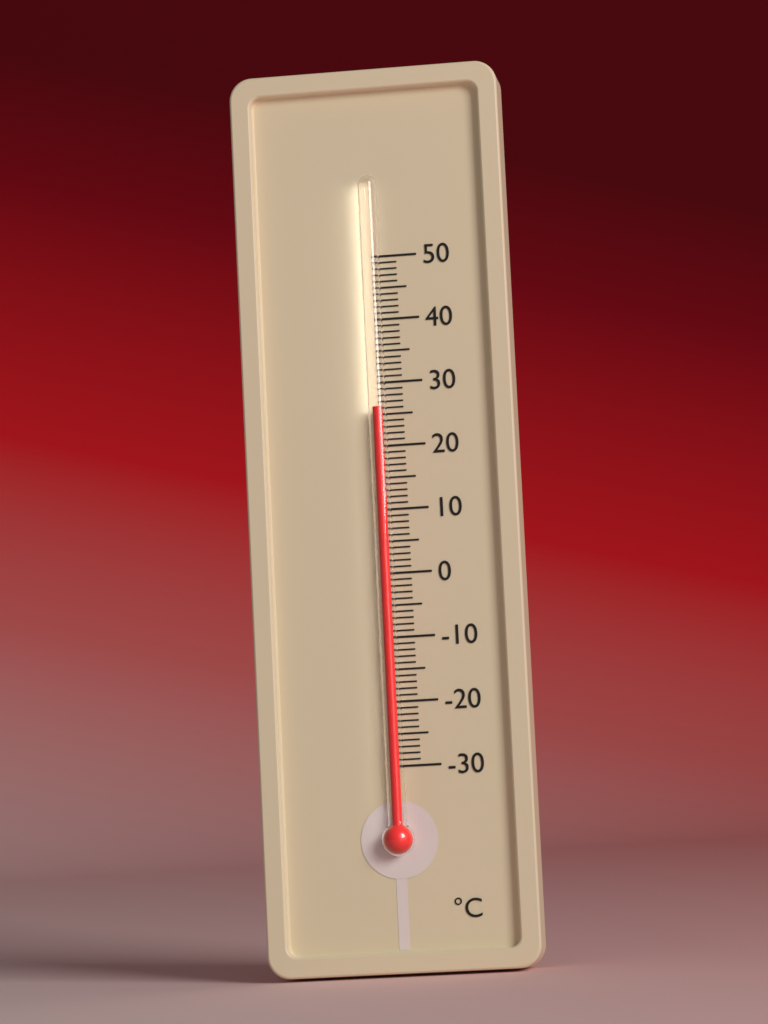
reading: 26 °C
